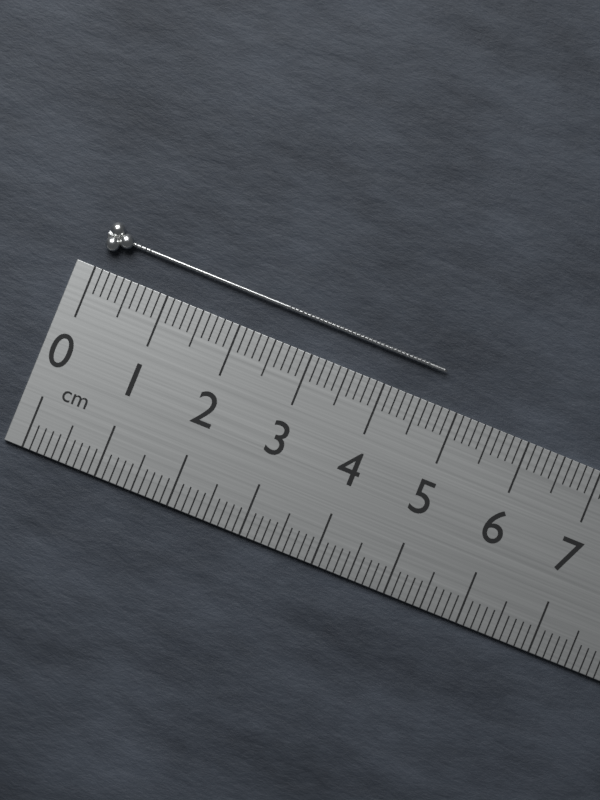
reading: 4.7 cm
